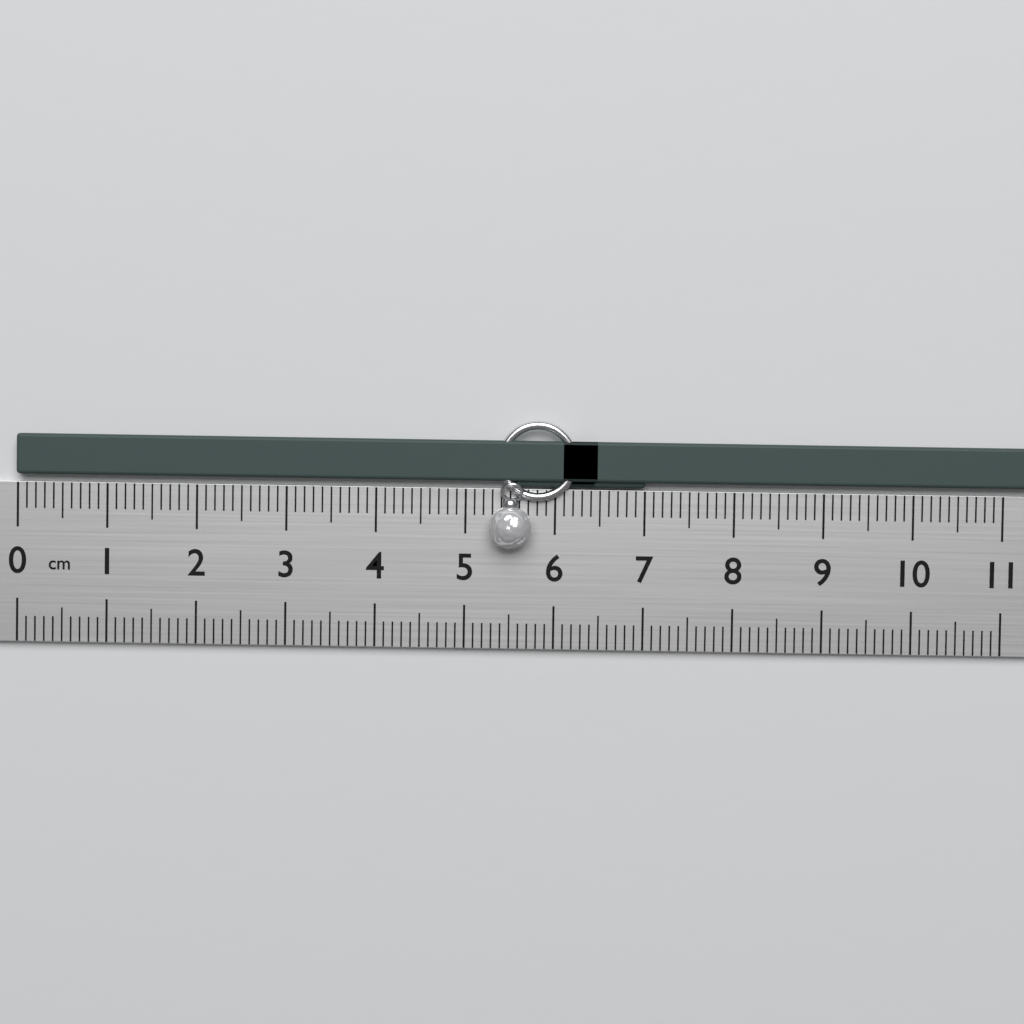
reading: 6.5 cm
